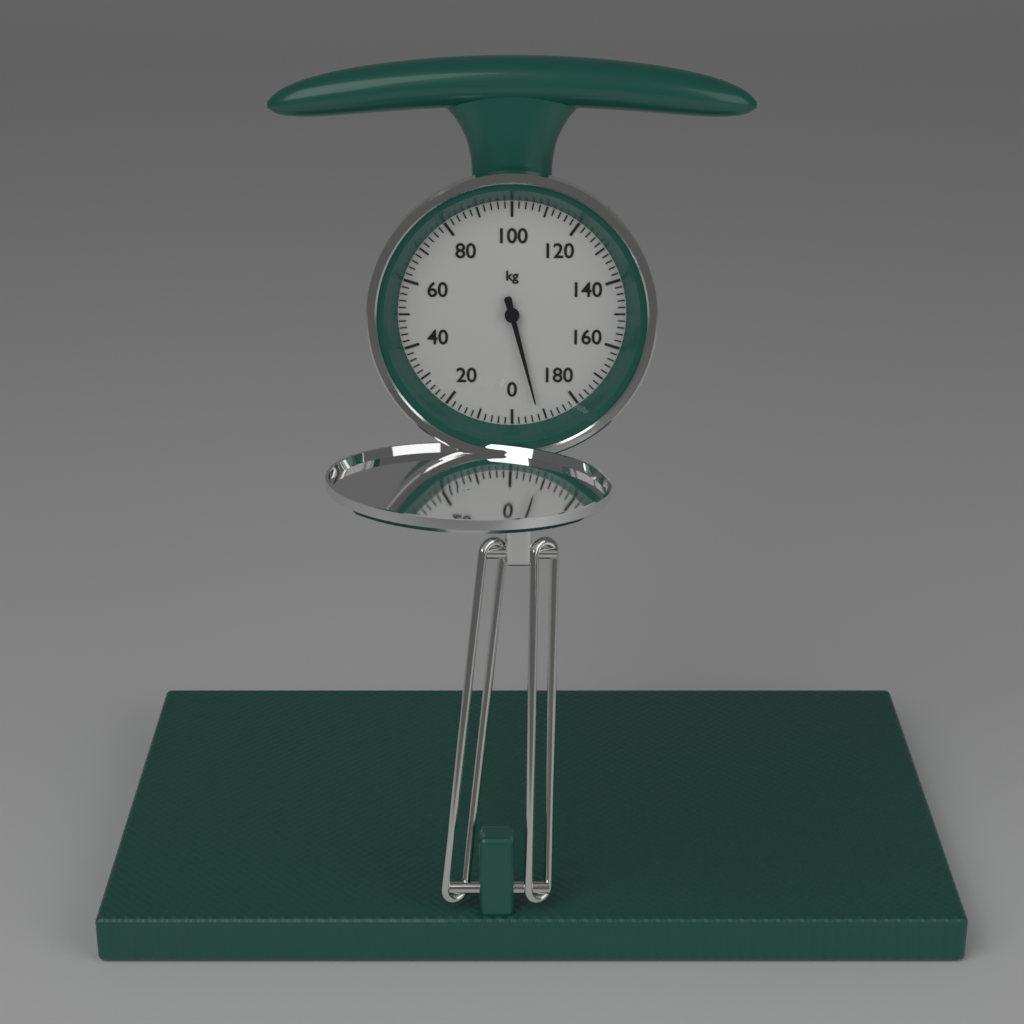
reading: 192 kg
